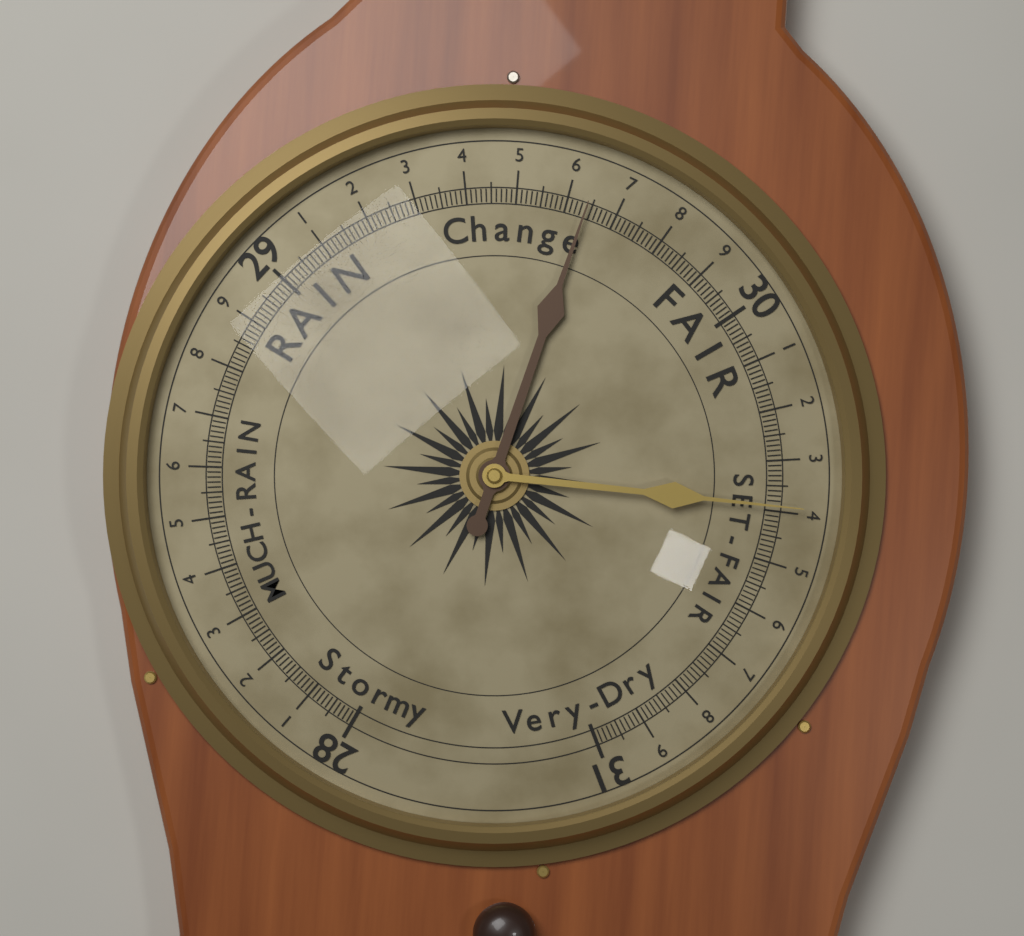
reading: 29.64 (no unit)
